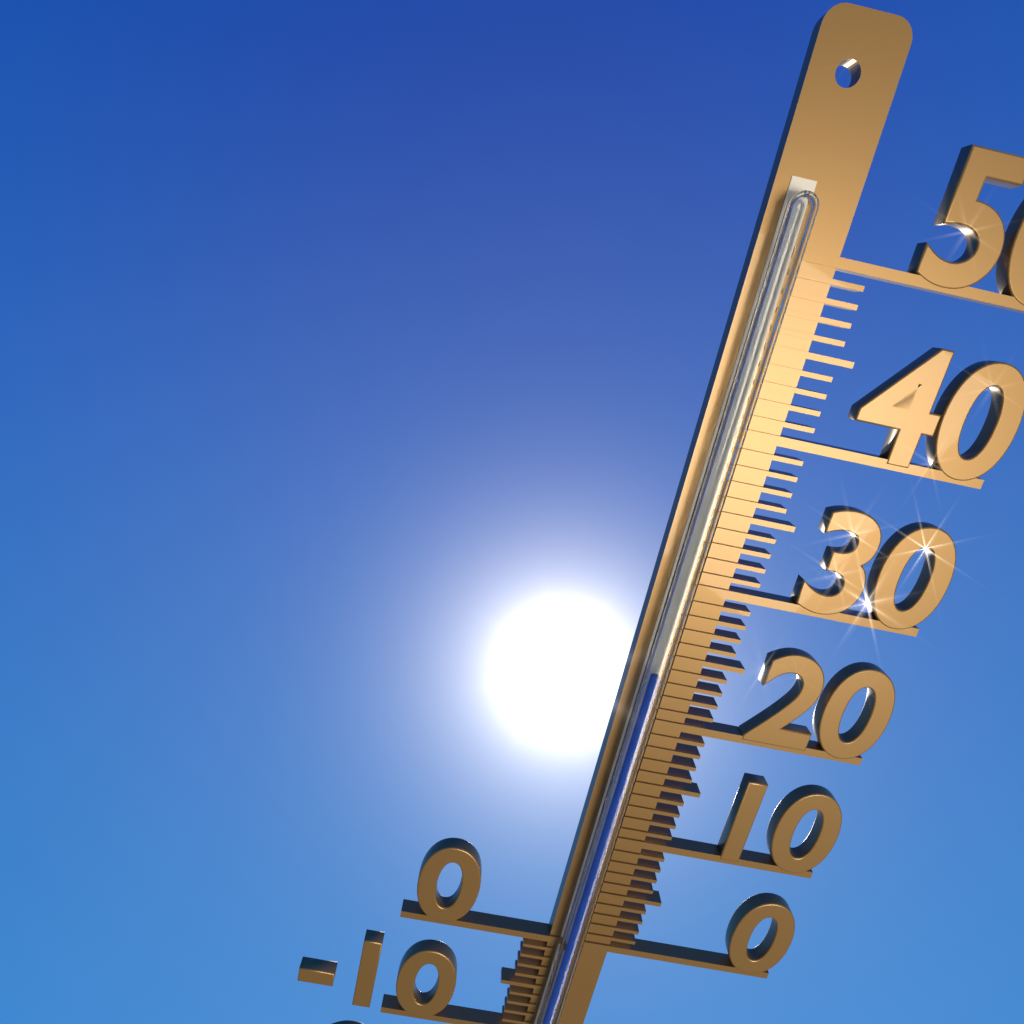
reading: 24 °C
